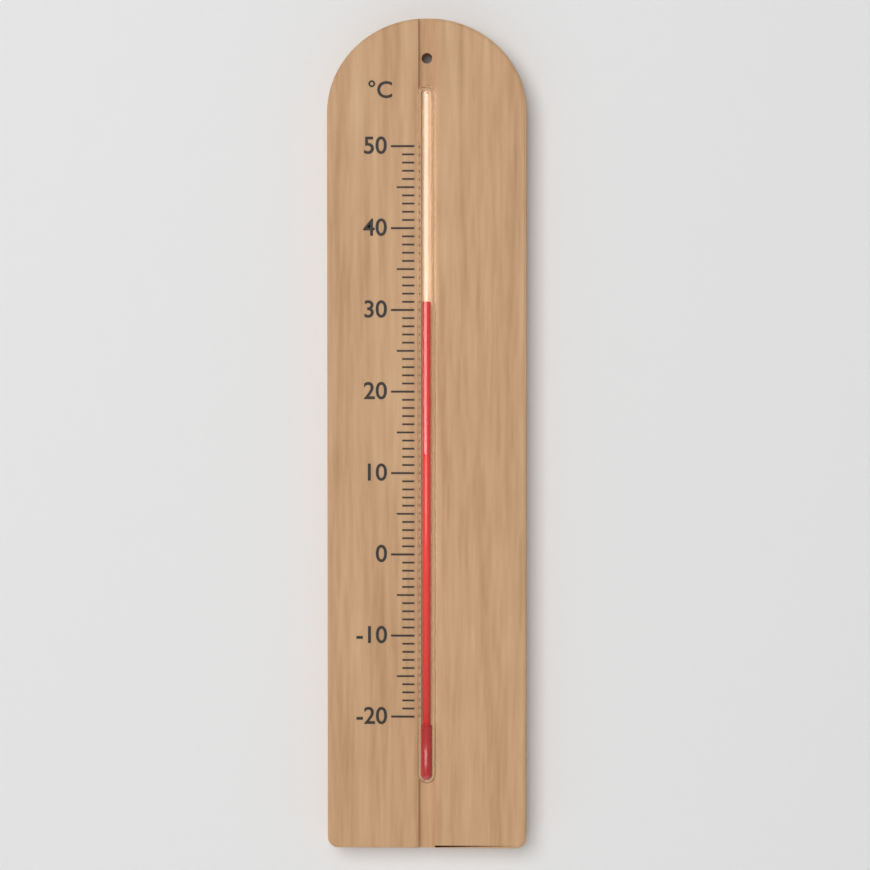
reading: 31 °C
